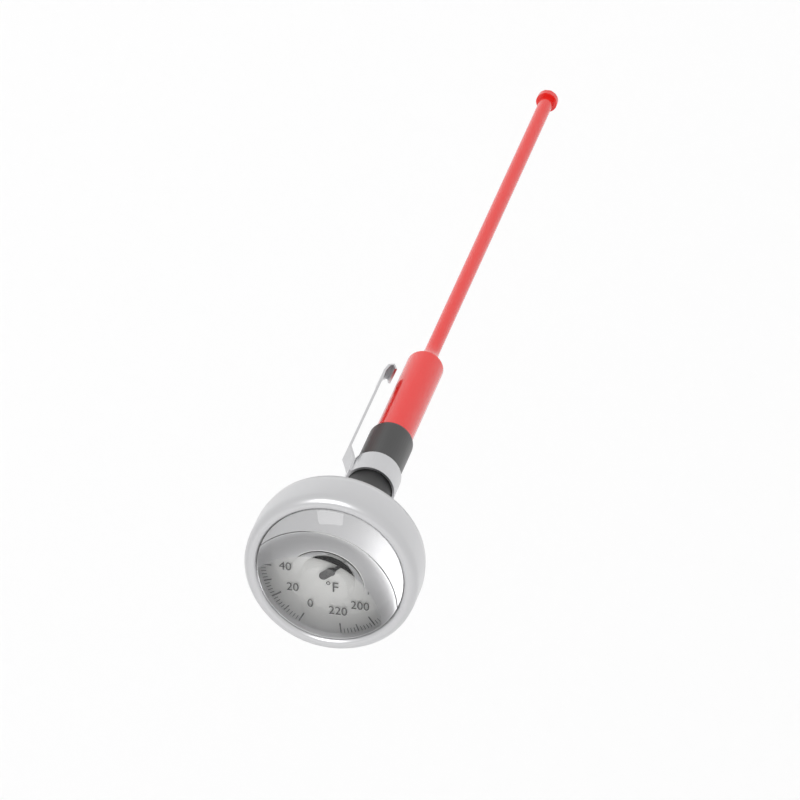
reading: 138 °F
